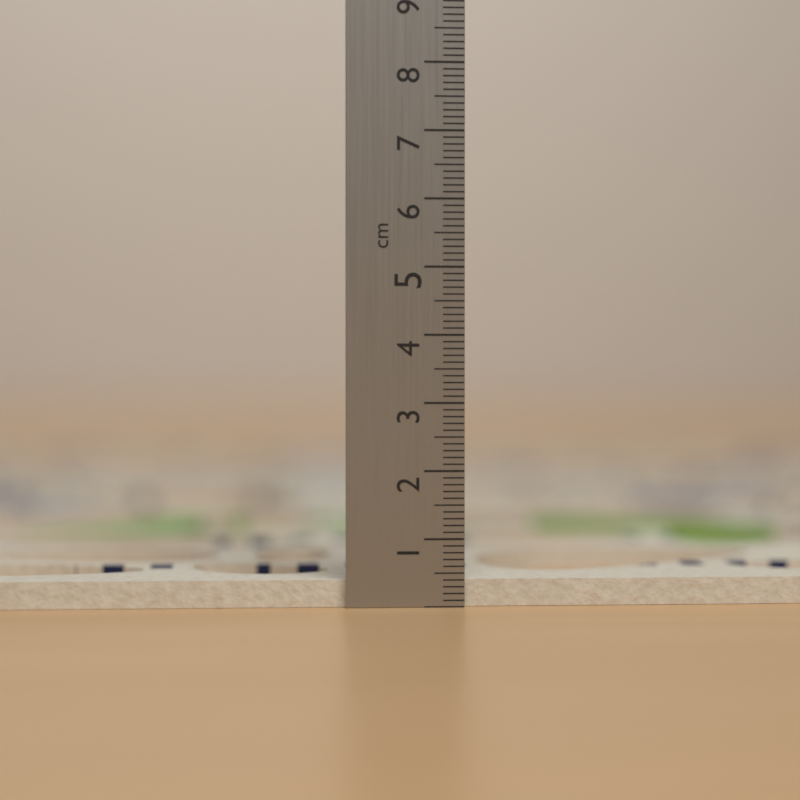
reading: 0.4 cm
